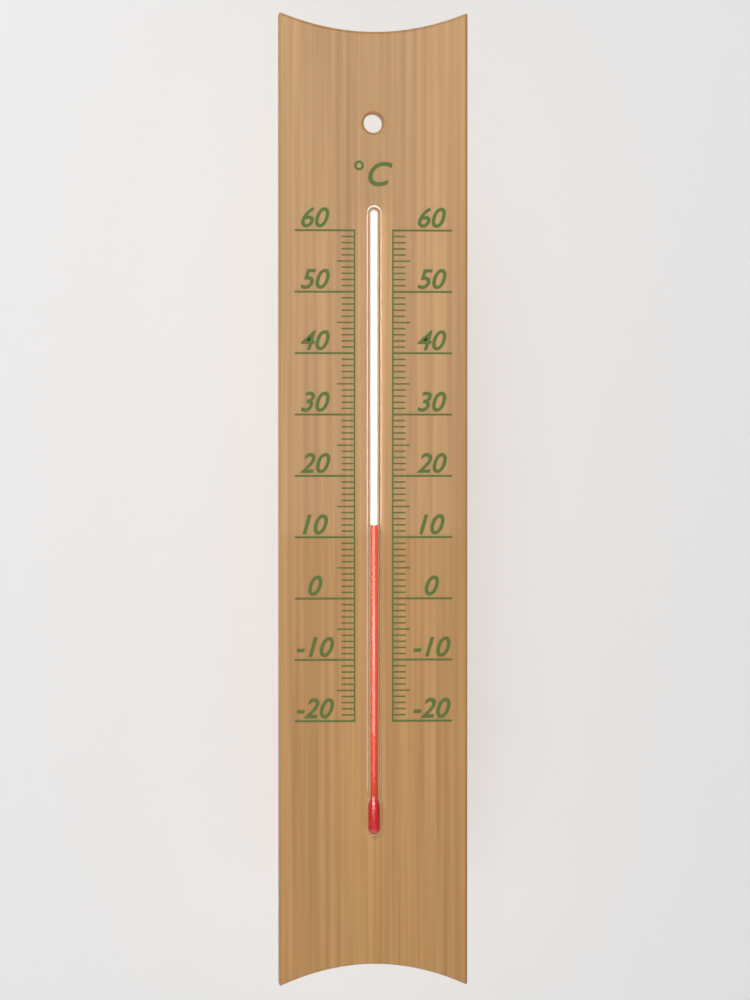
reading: 12 °C
